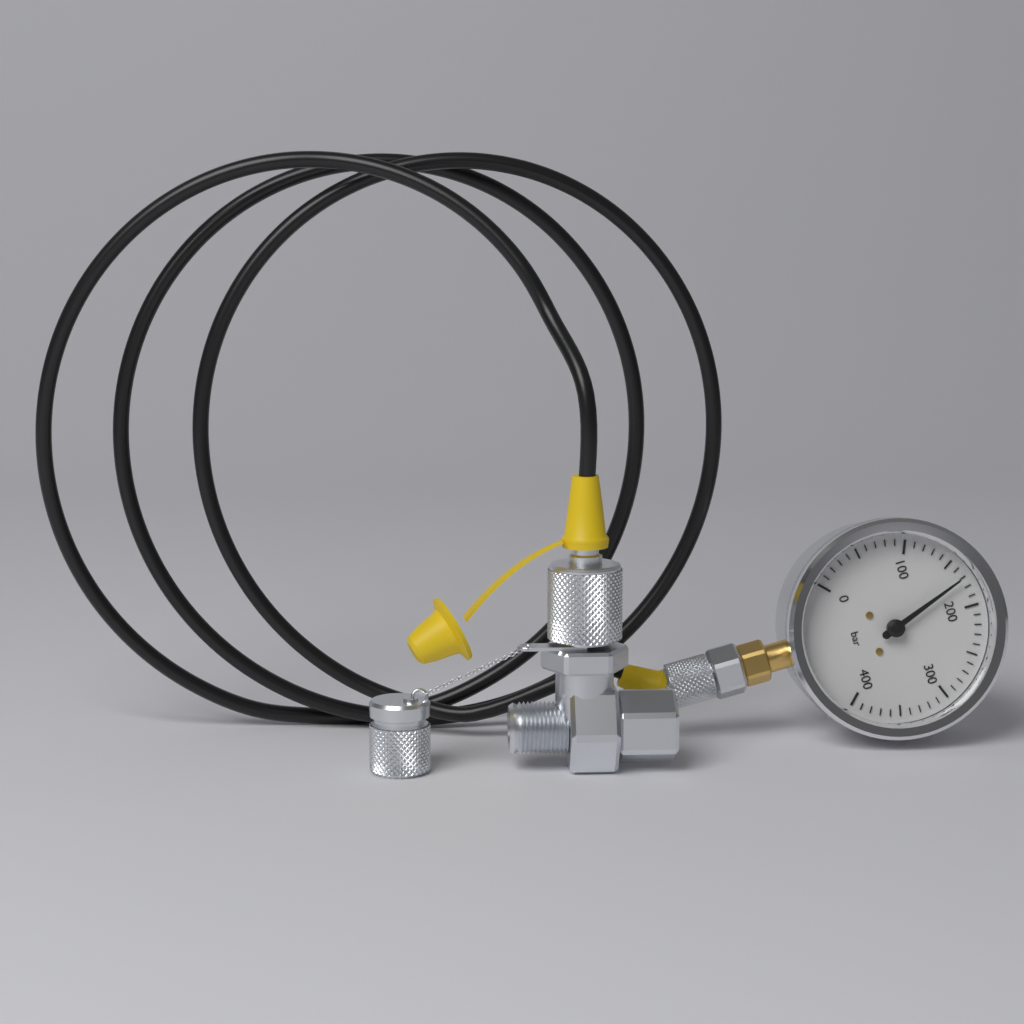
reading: 170 bar
